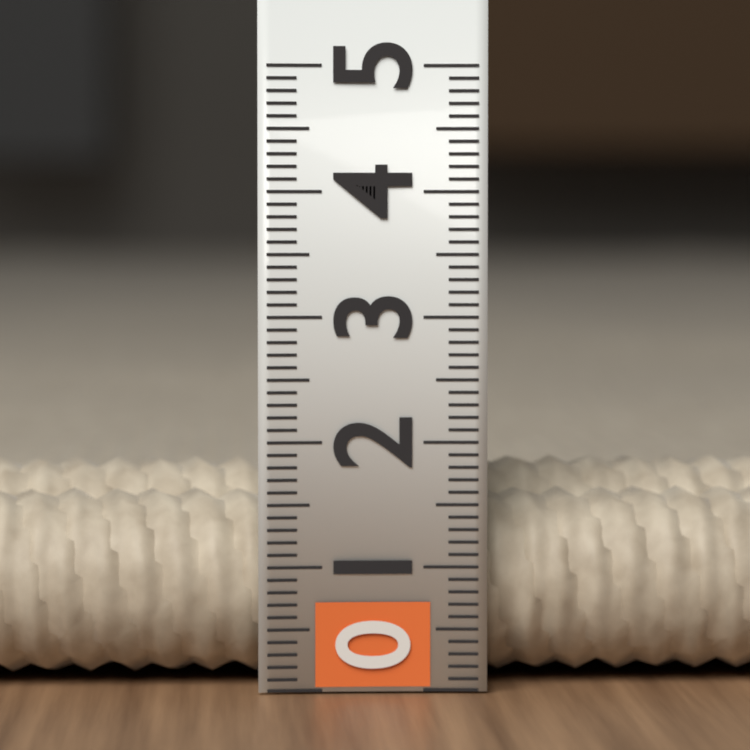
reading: 1.8 (no unit)
